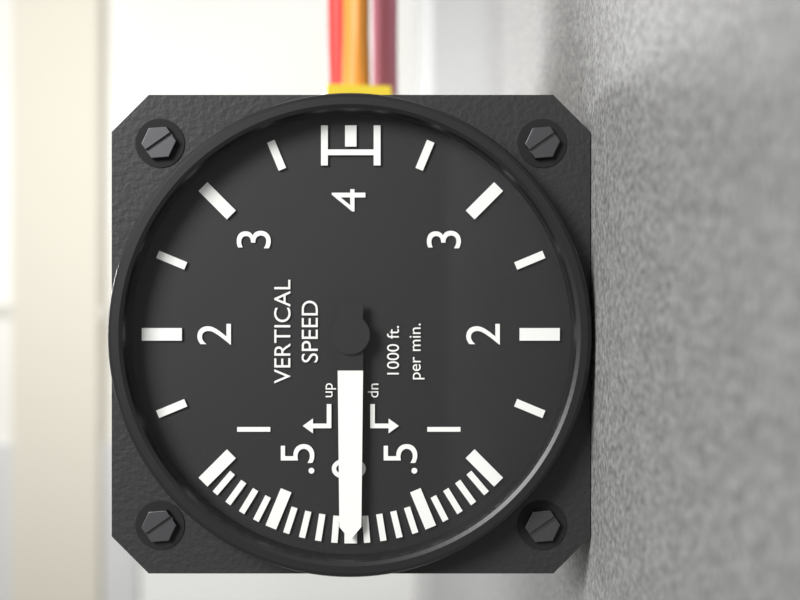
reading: 0 ft/min
